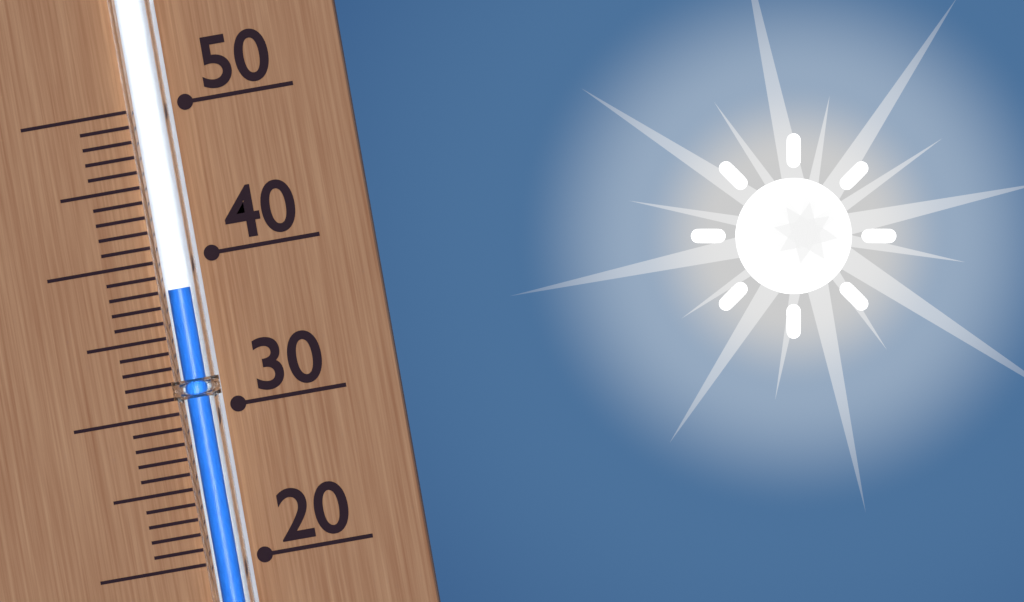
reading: 38 (no unit)
